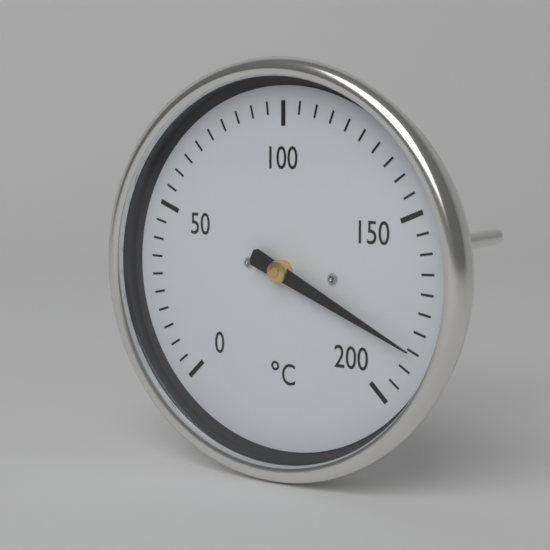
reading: 185 °C
